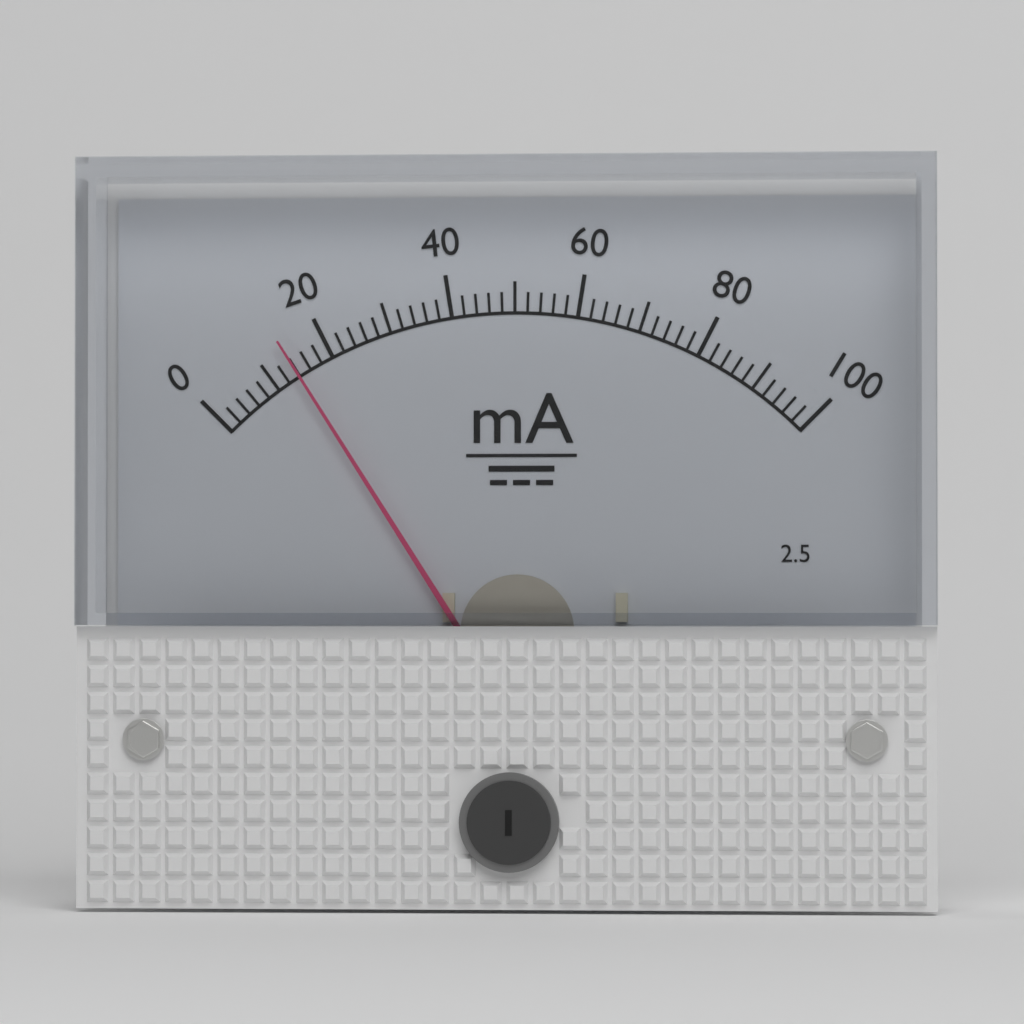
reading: 14 mA
